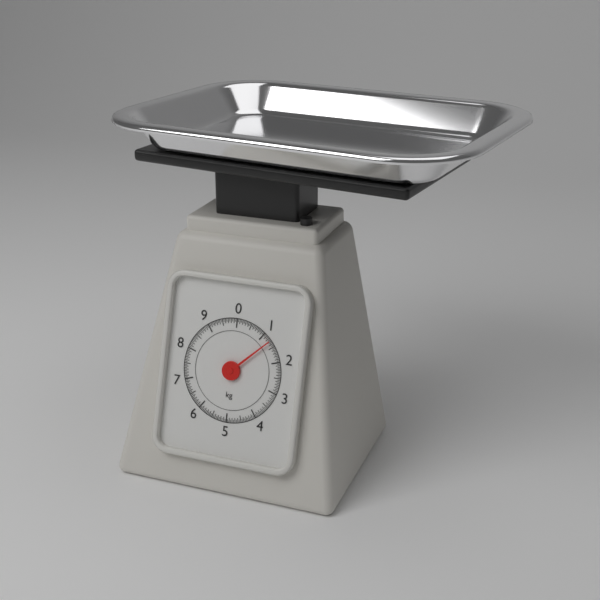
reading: 1.30 kg
